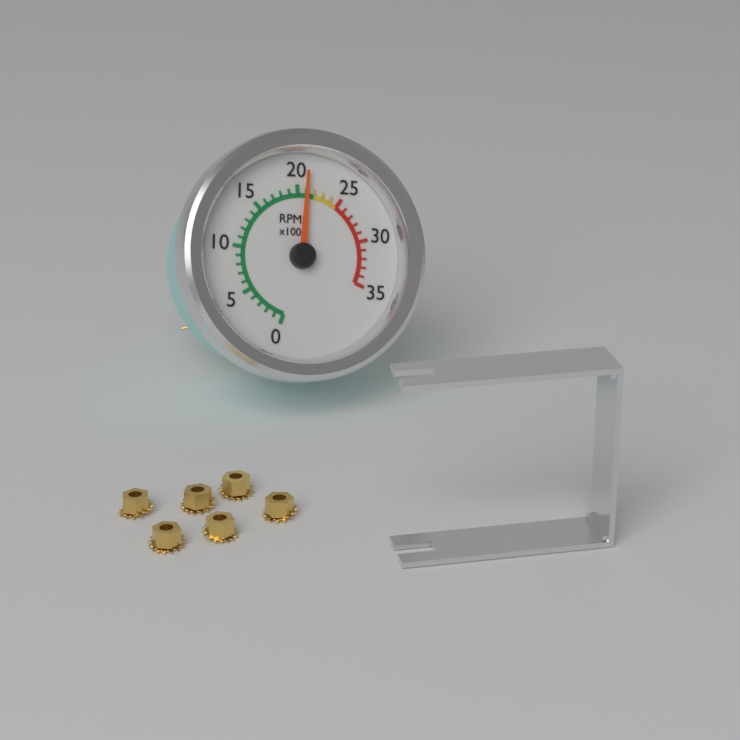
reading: 2100 RPM
